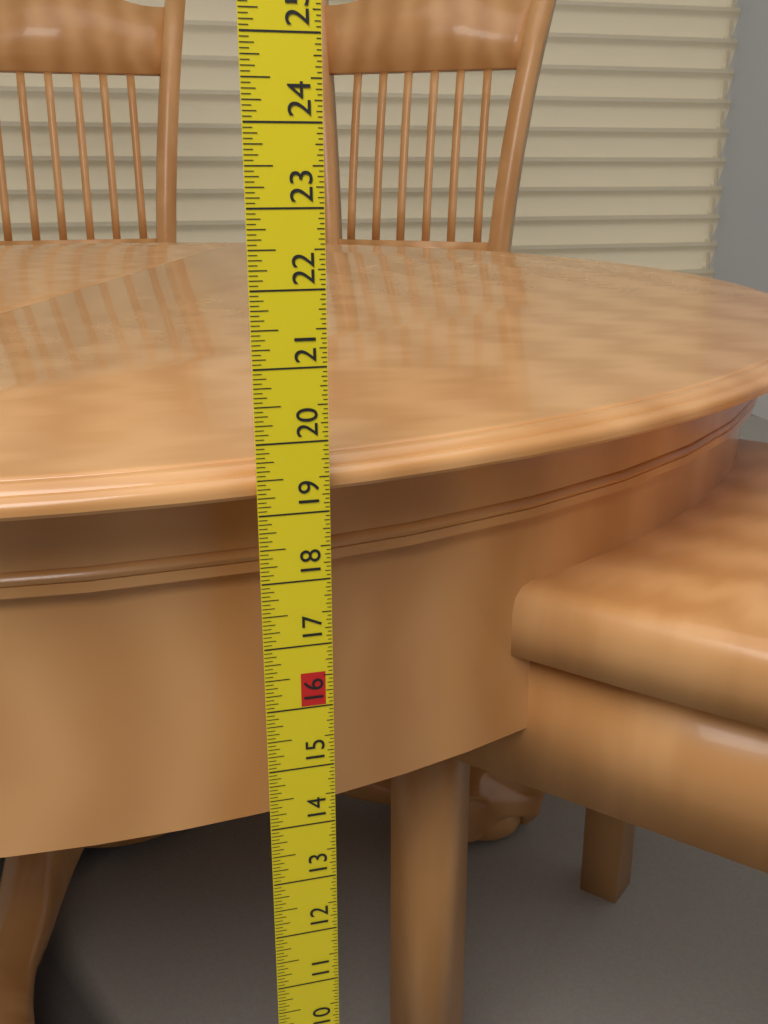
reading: 19.6250 in
